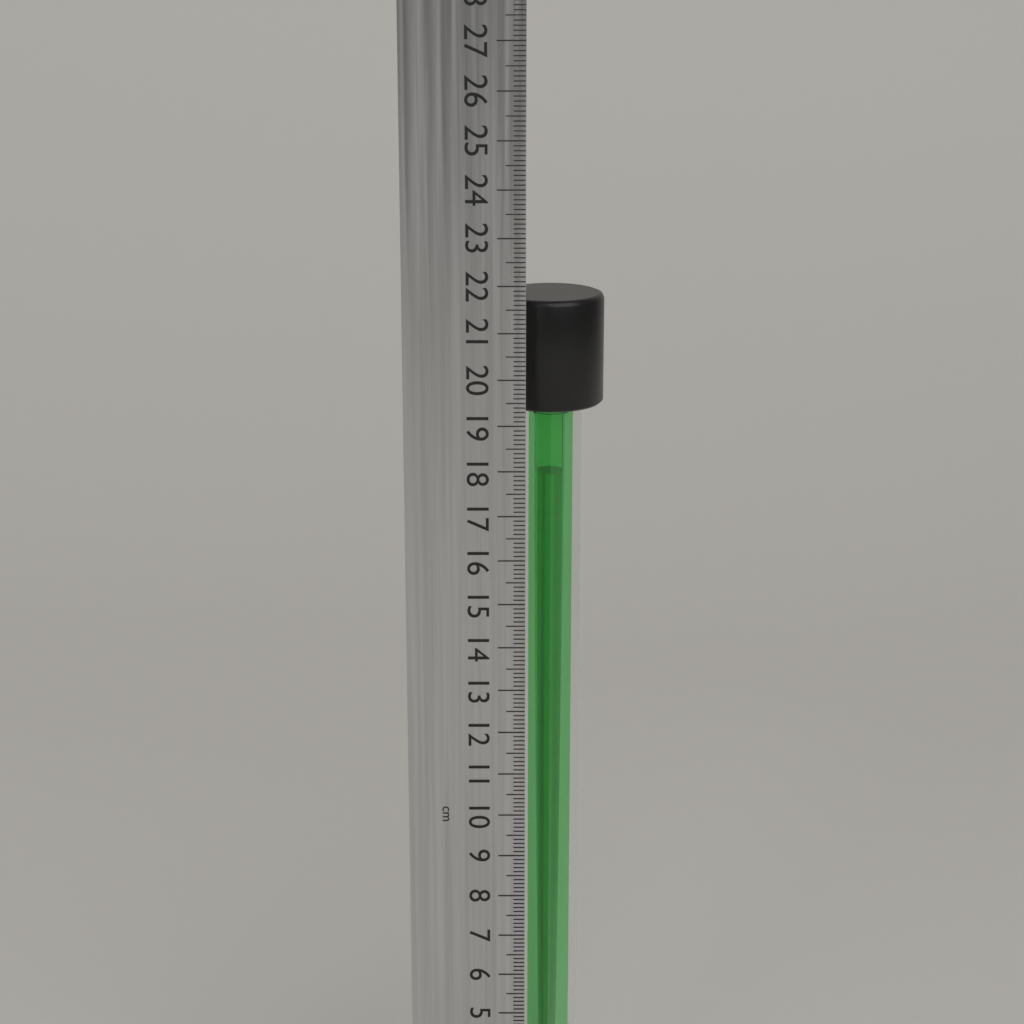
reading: 21.6 cm
